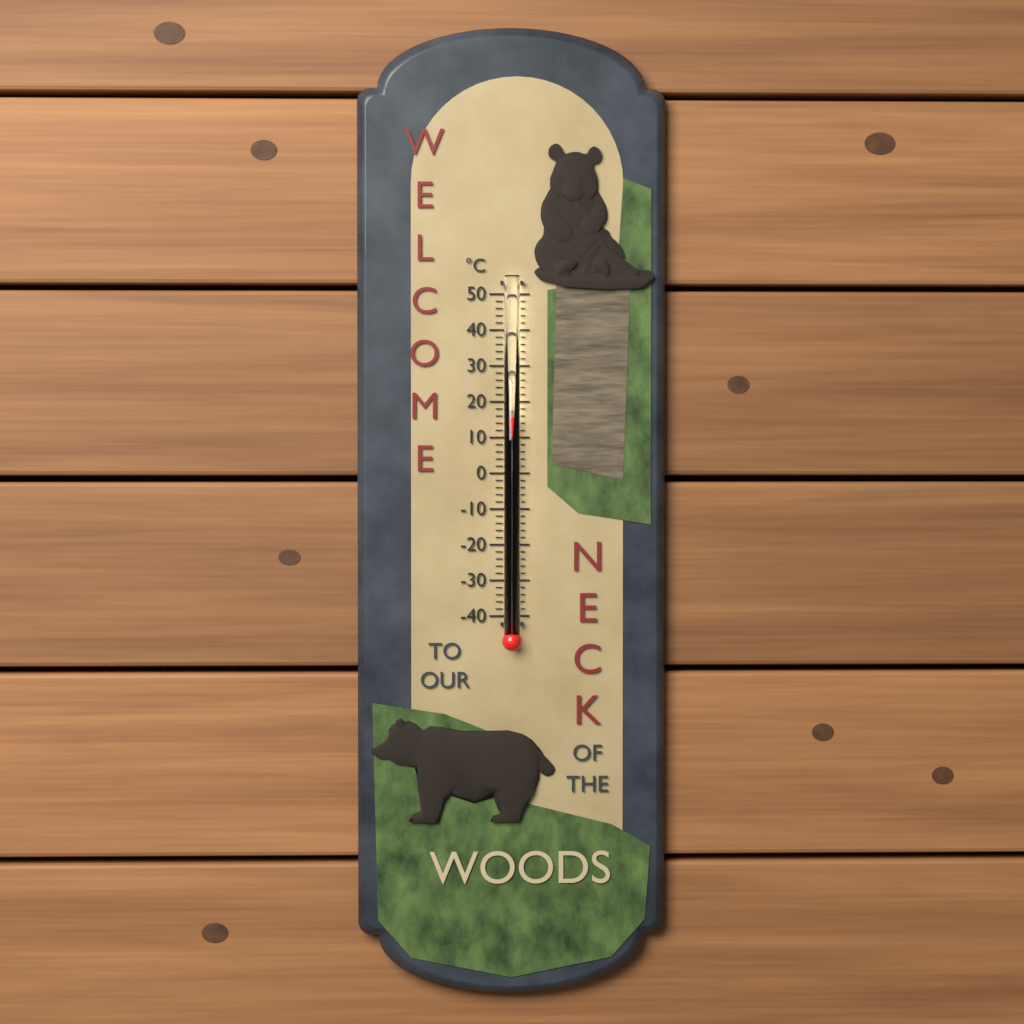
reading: 16 °C
